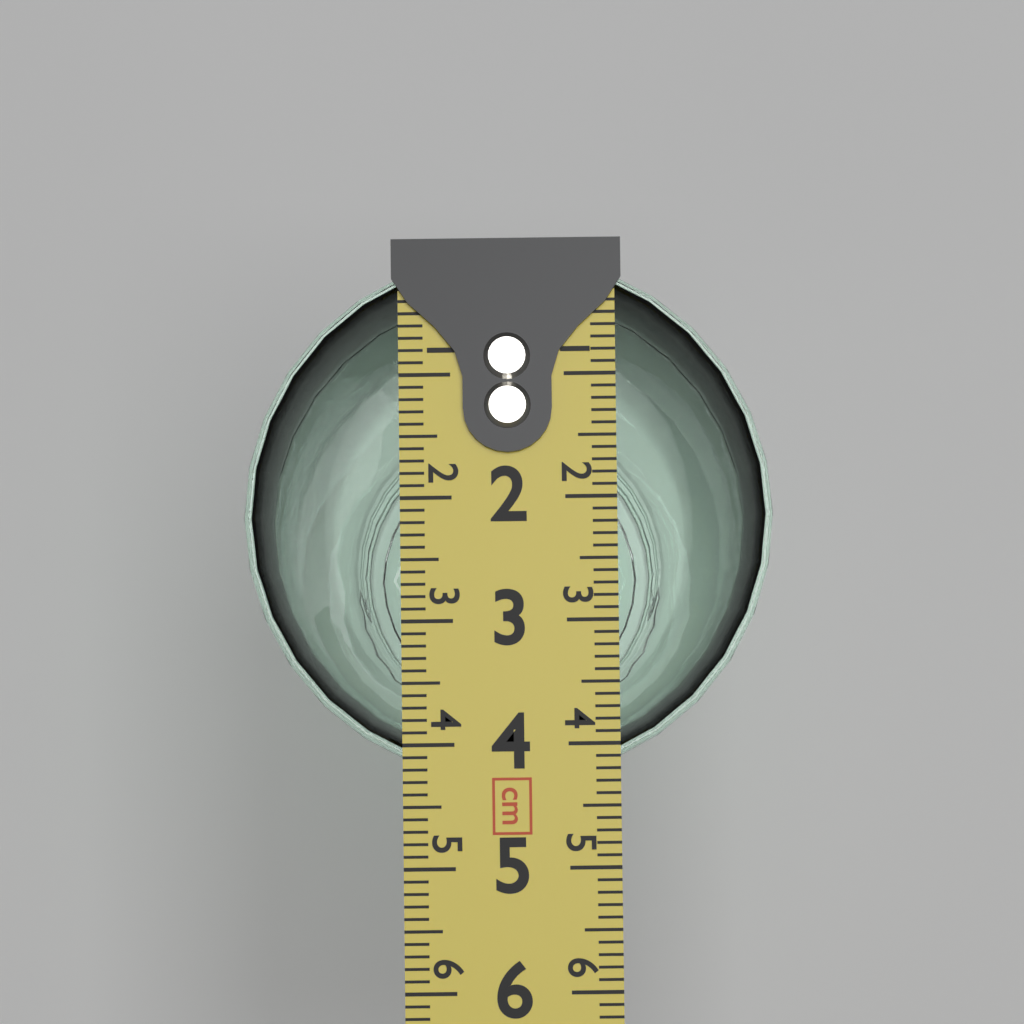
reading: 4.3 cm
